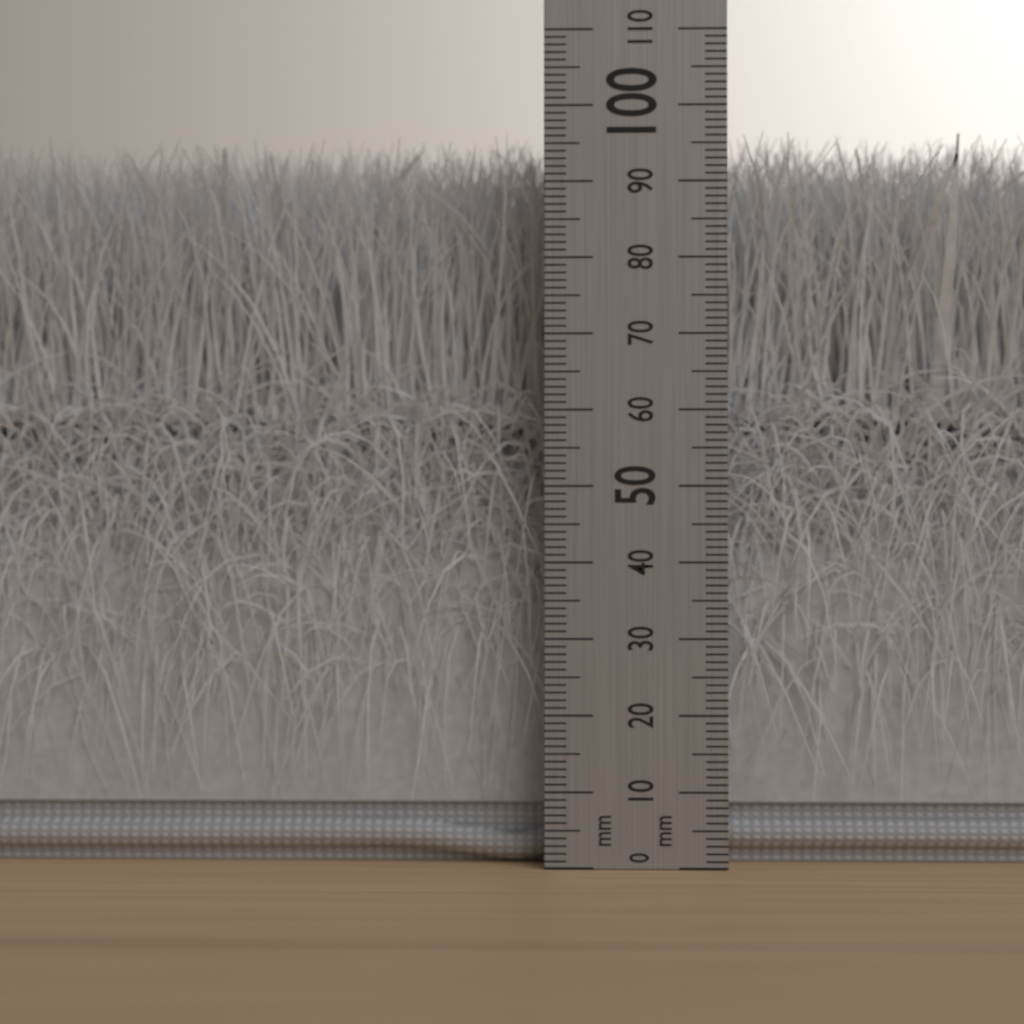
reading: 97 mm
